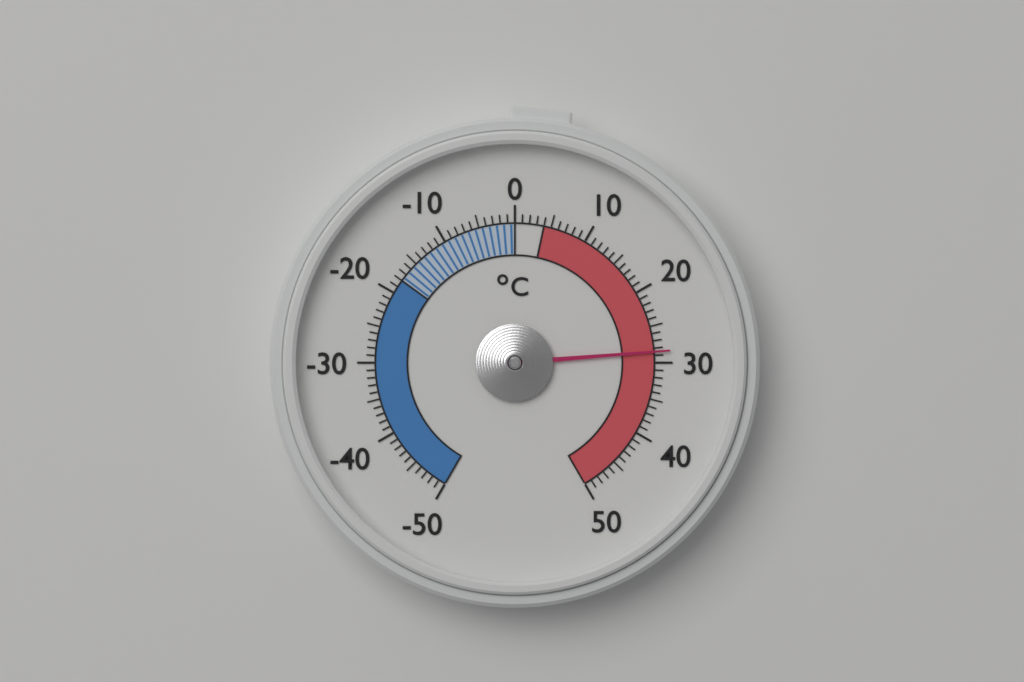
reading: 28.5 °C
